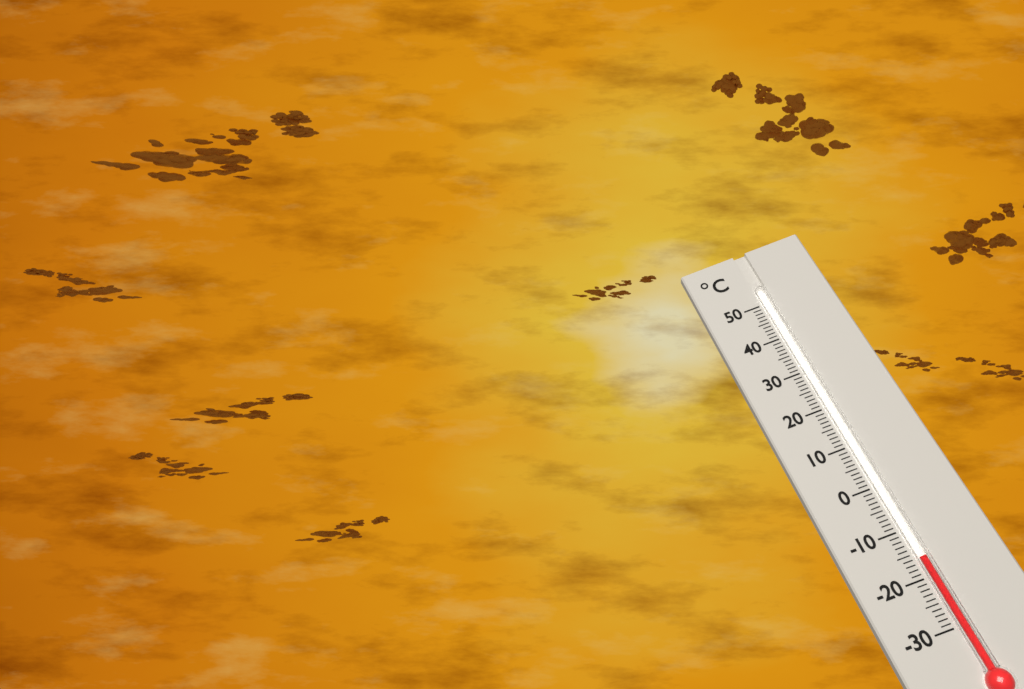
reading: -16 °C
